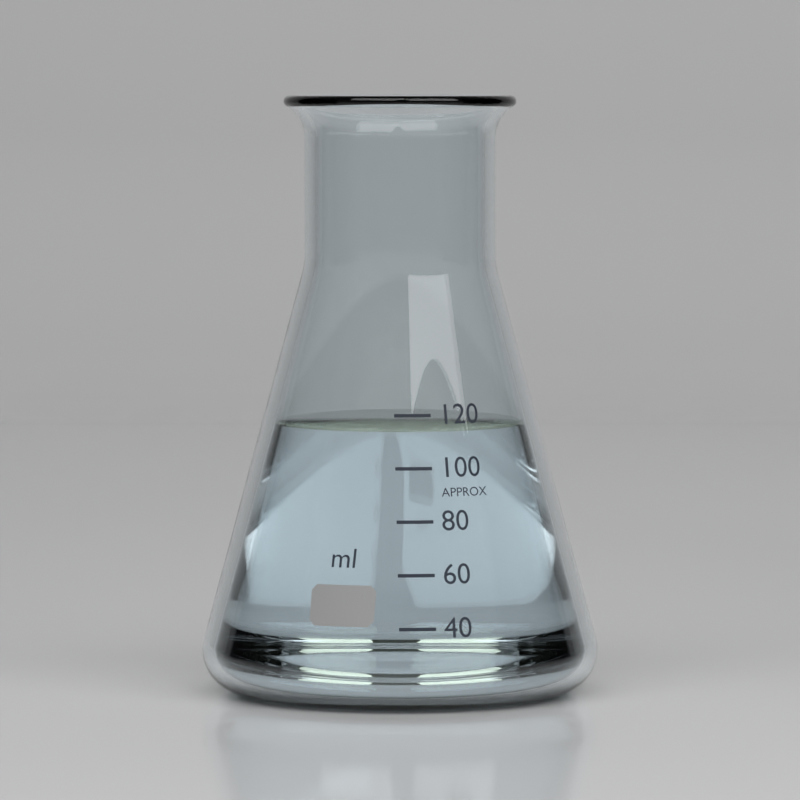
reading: 115 ml
